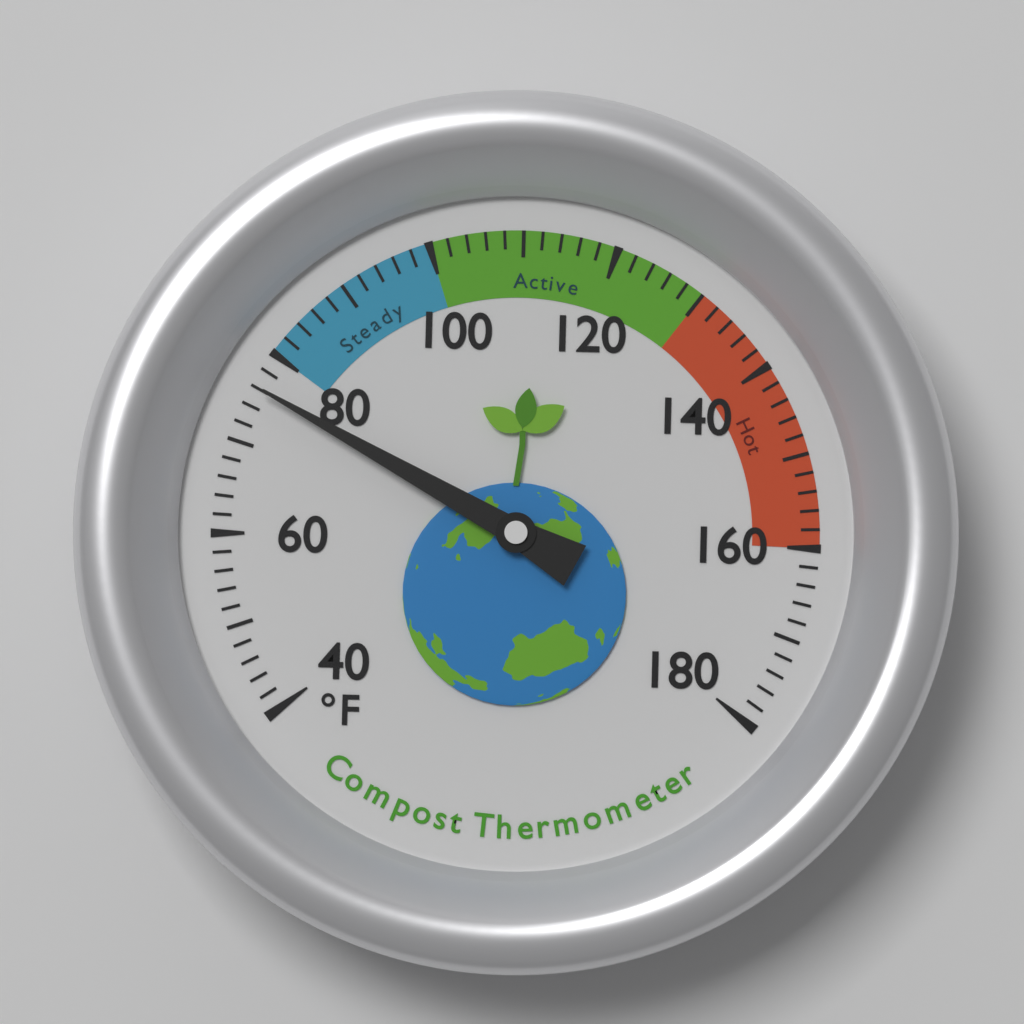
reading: 76 °F
